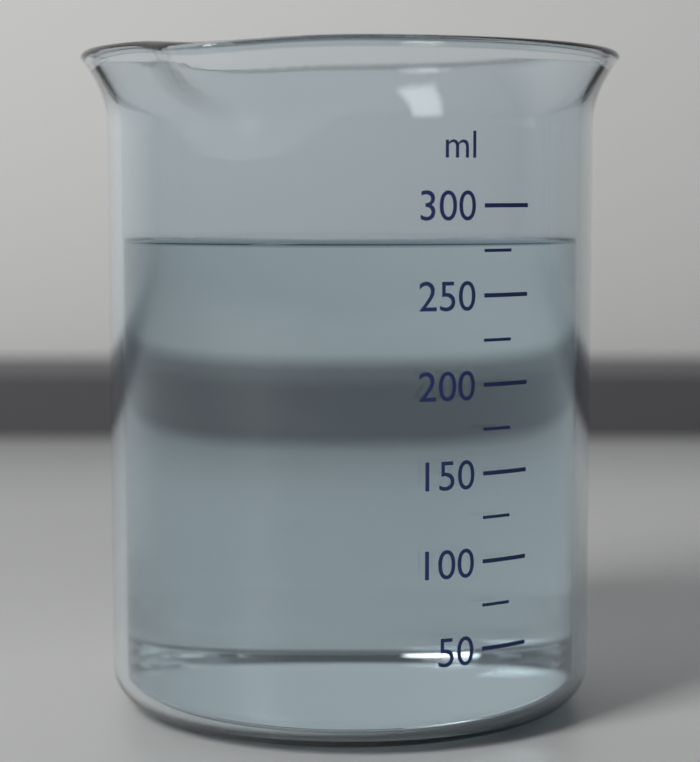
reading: 280 ml
